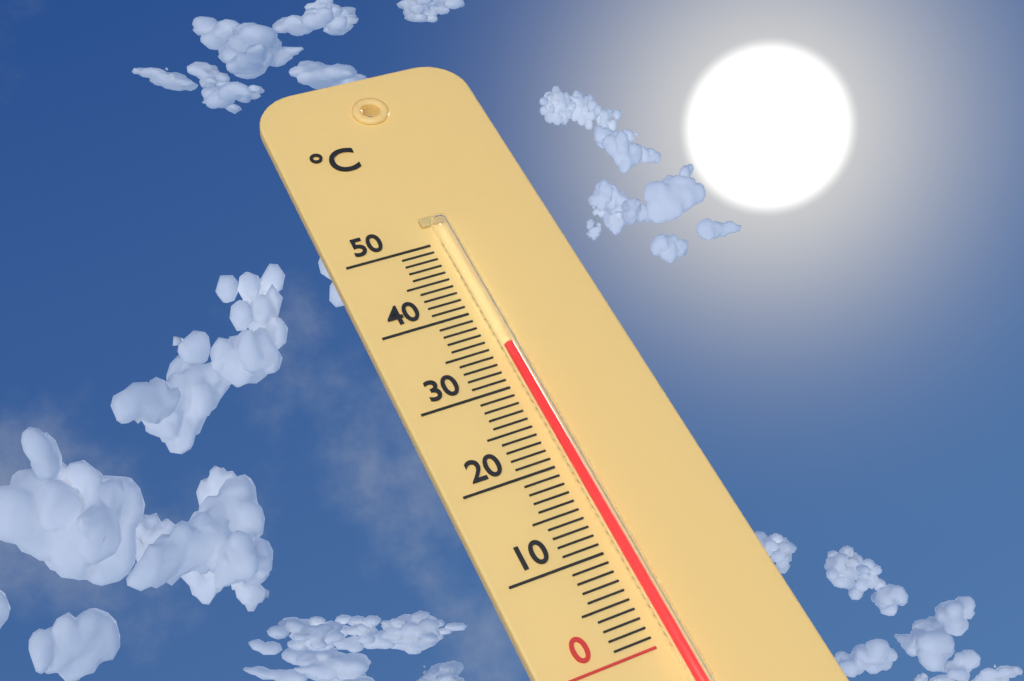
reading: 34 °C
